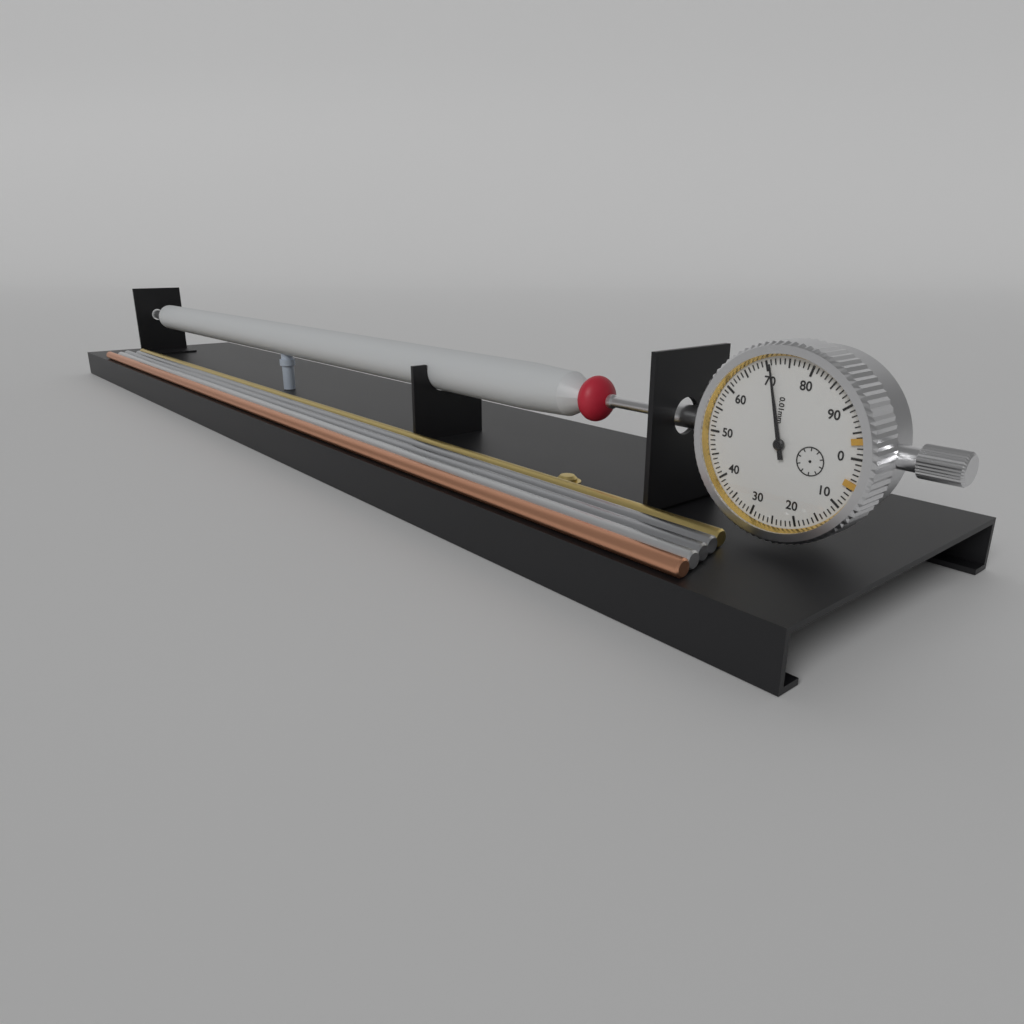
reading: 0.71 mm
